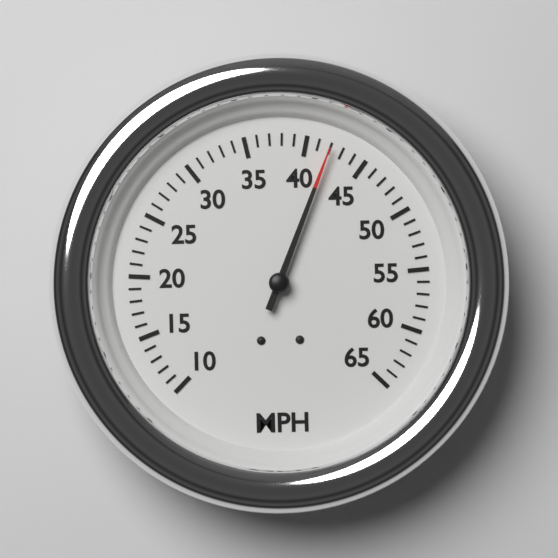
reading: 42 MPH
